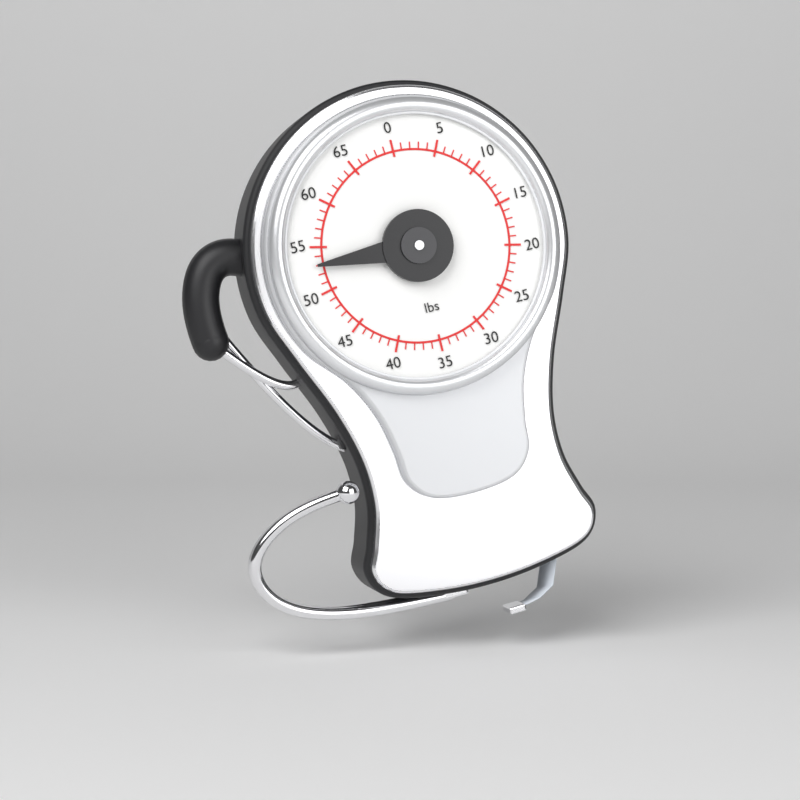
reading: 53 lbs
